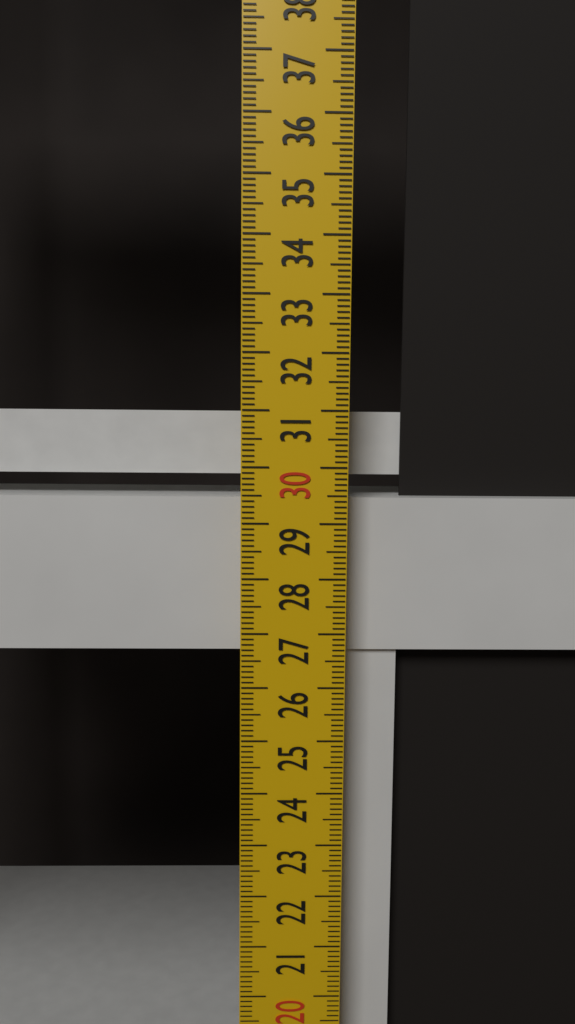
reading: 29.4 cm
